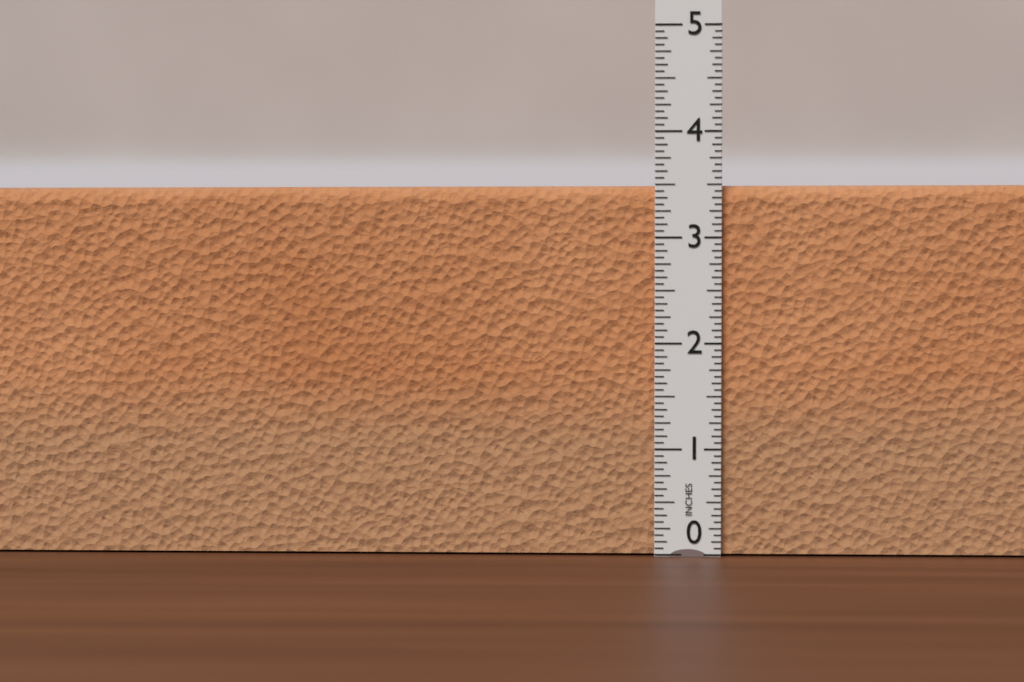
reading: 3.5000 in
